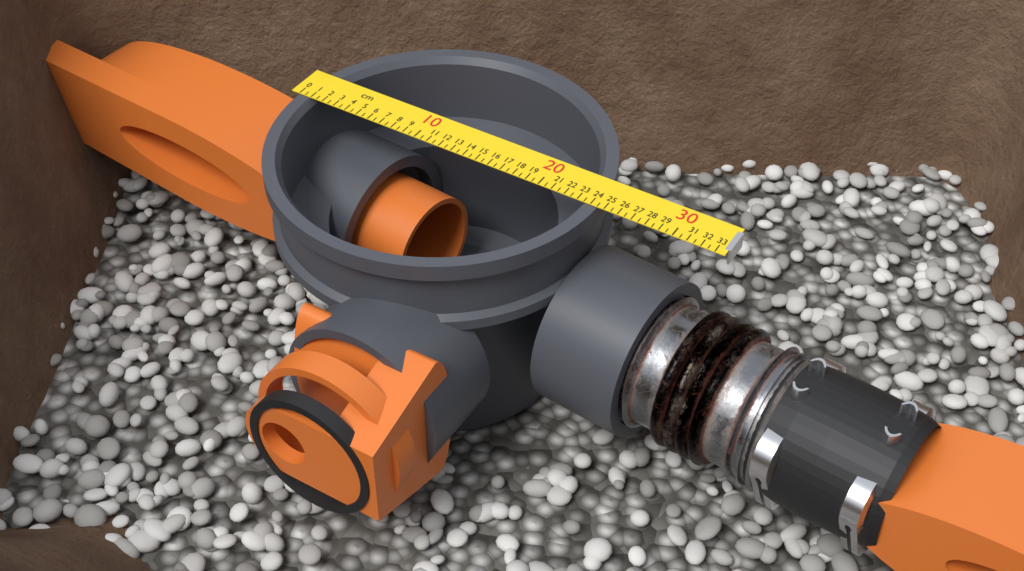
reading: 24.5 cm
